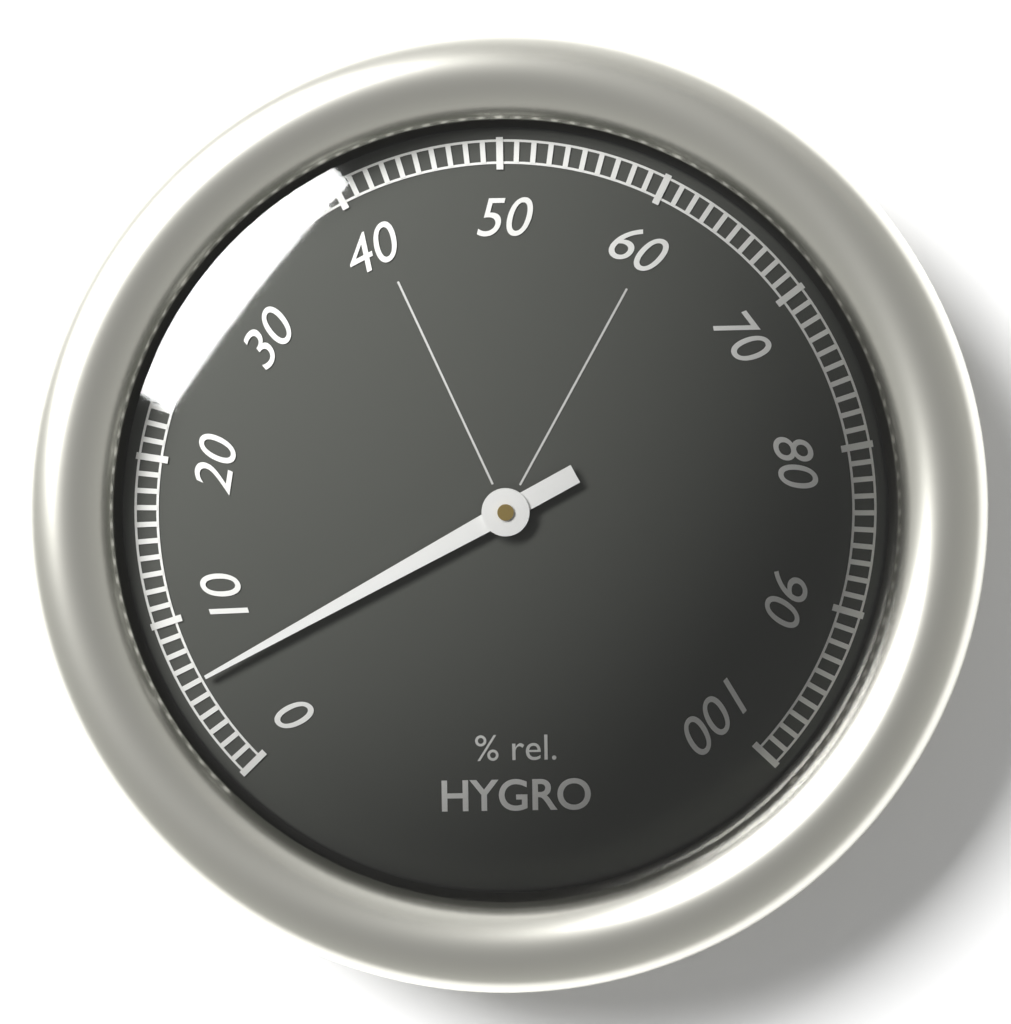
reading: 6 %
